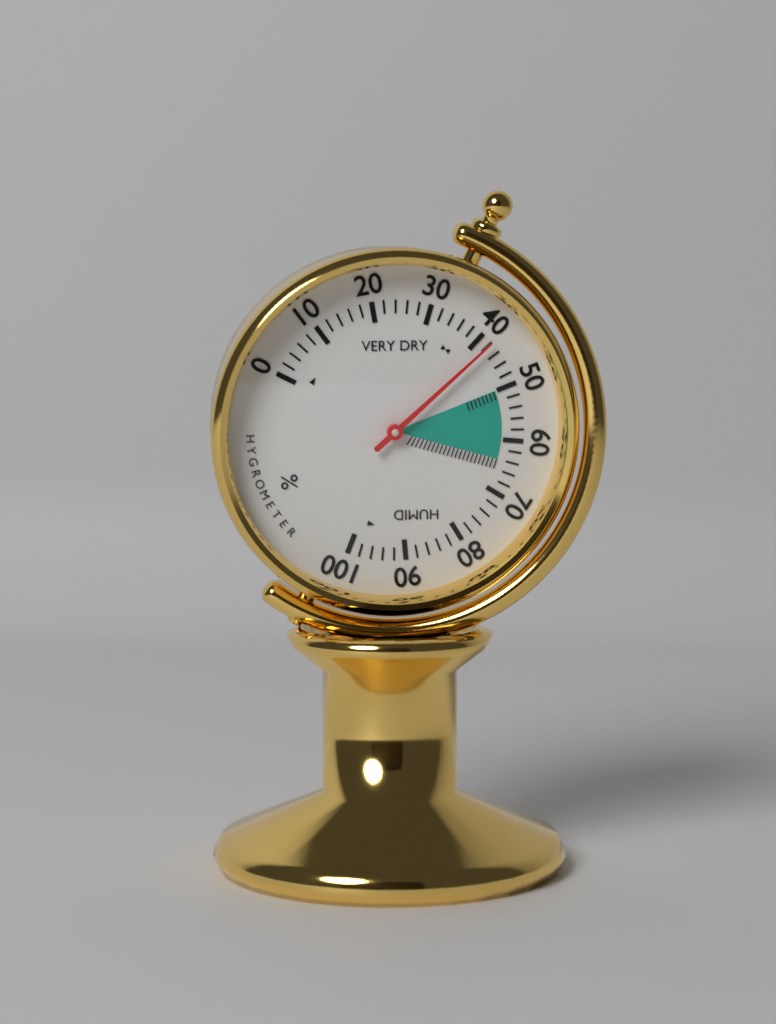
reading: 42 %
